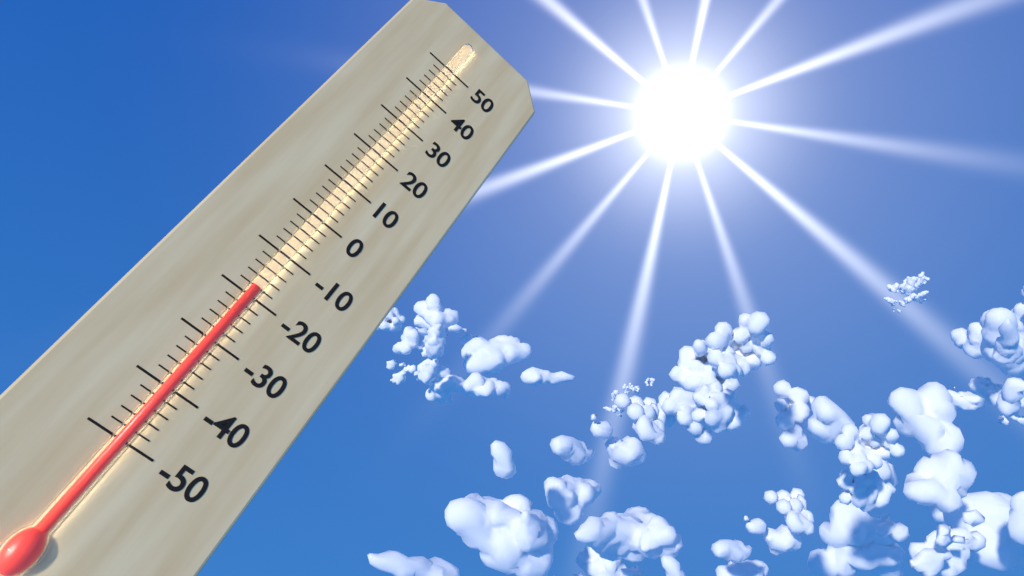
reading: -18 (no unit)
